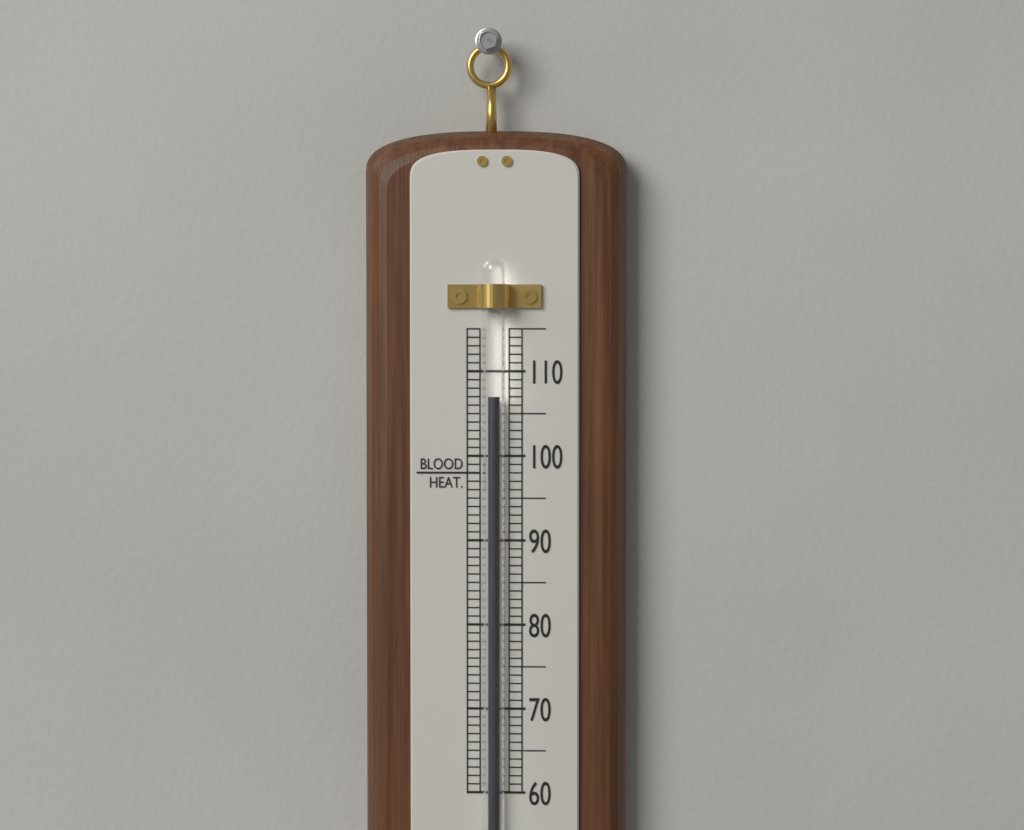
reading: 107 (no unit)
